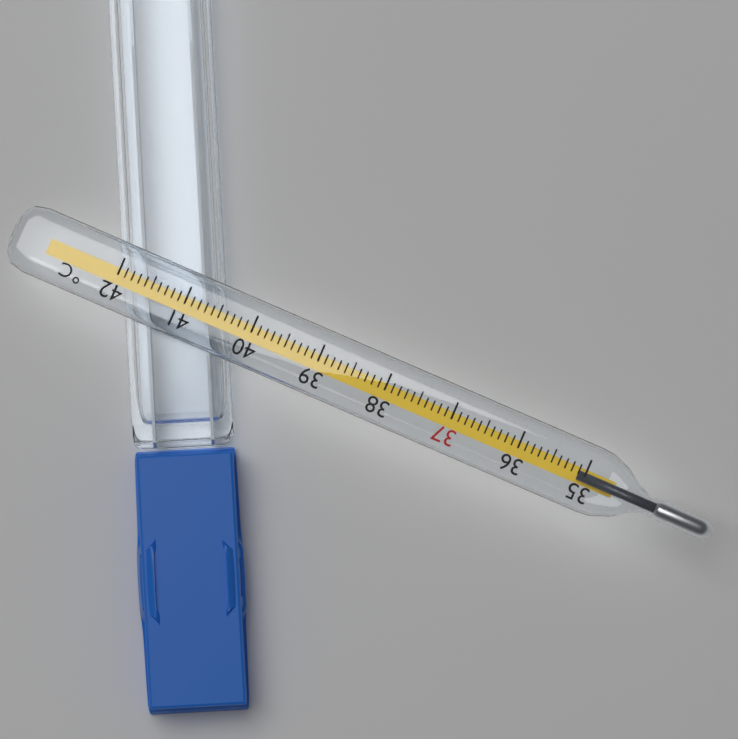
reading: 35.1 °C
